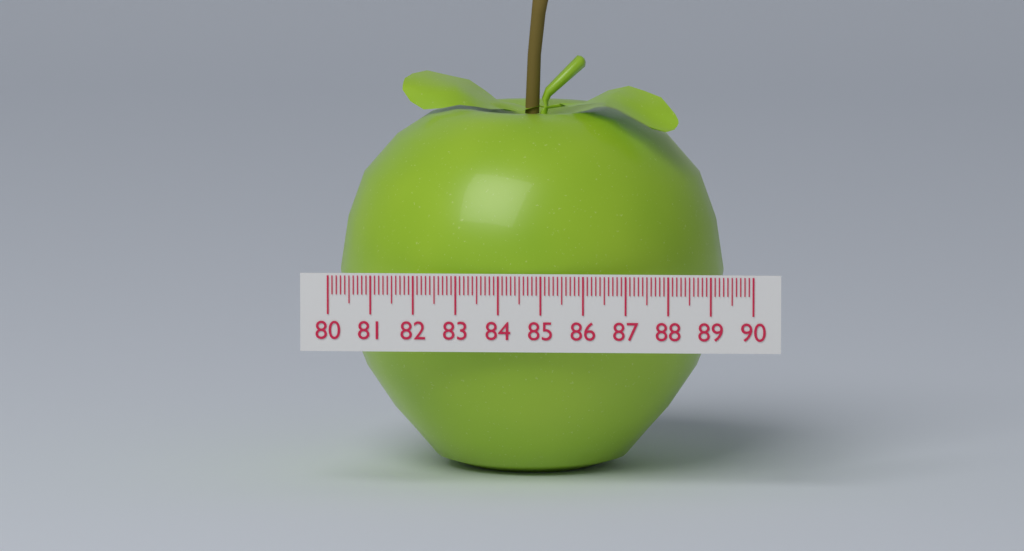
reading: 89.2 (no unit)
